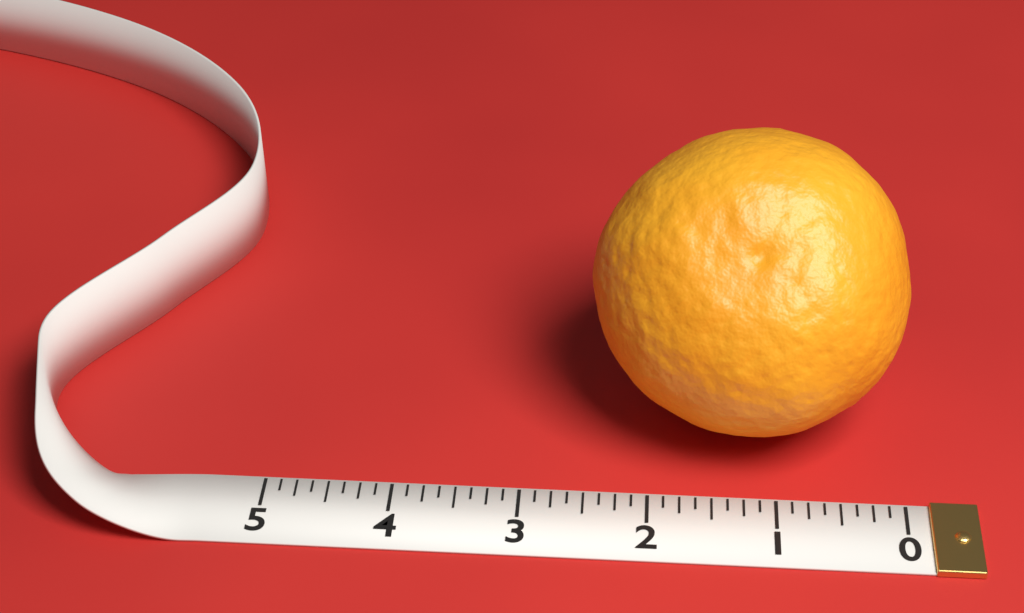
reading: 2.500 (no unit)
